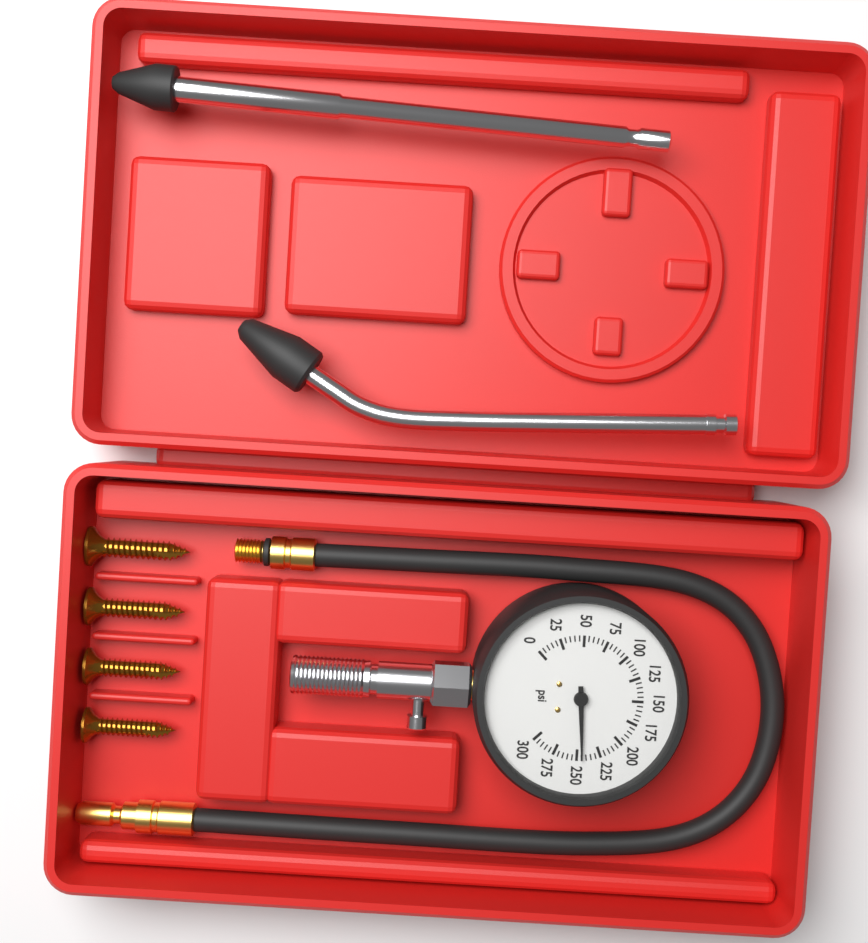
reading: 245 psi
